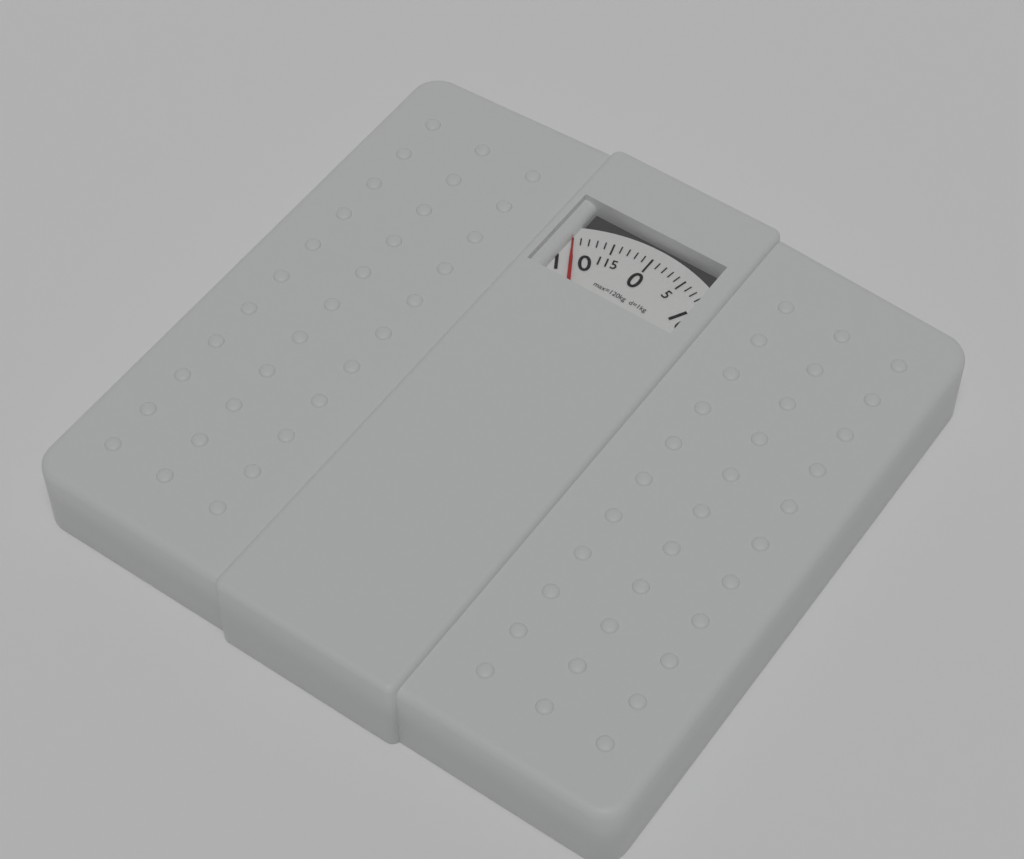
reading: 110 kg
